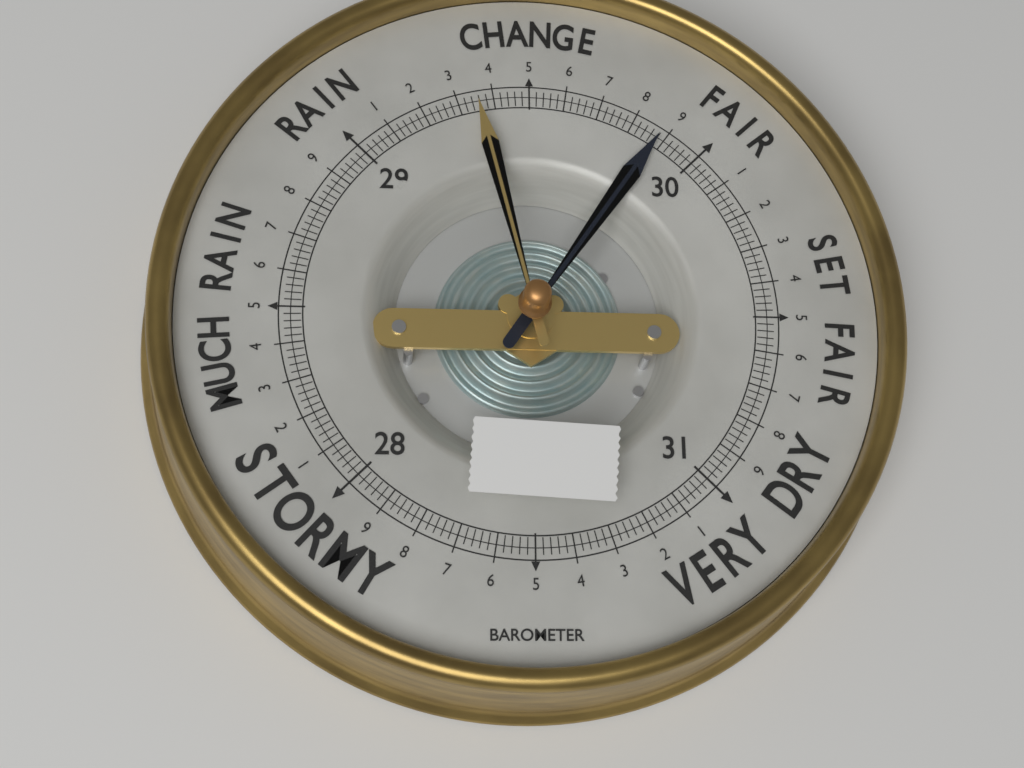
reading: 29.88 (no unit)
